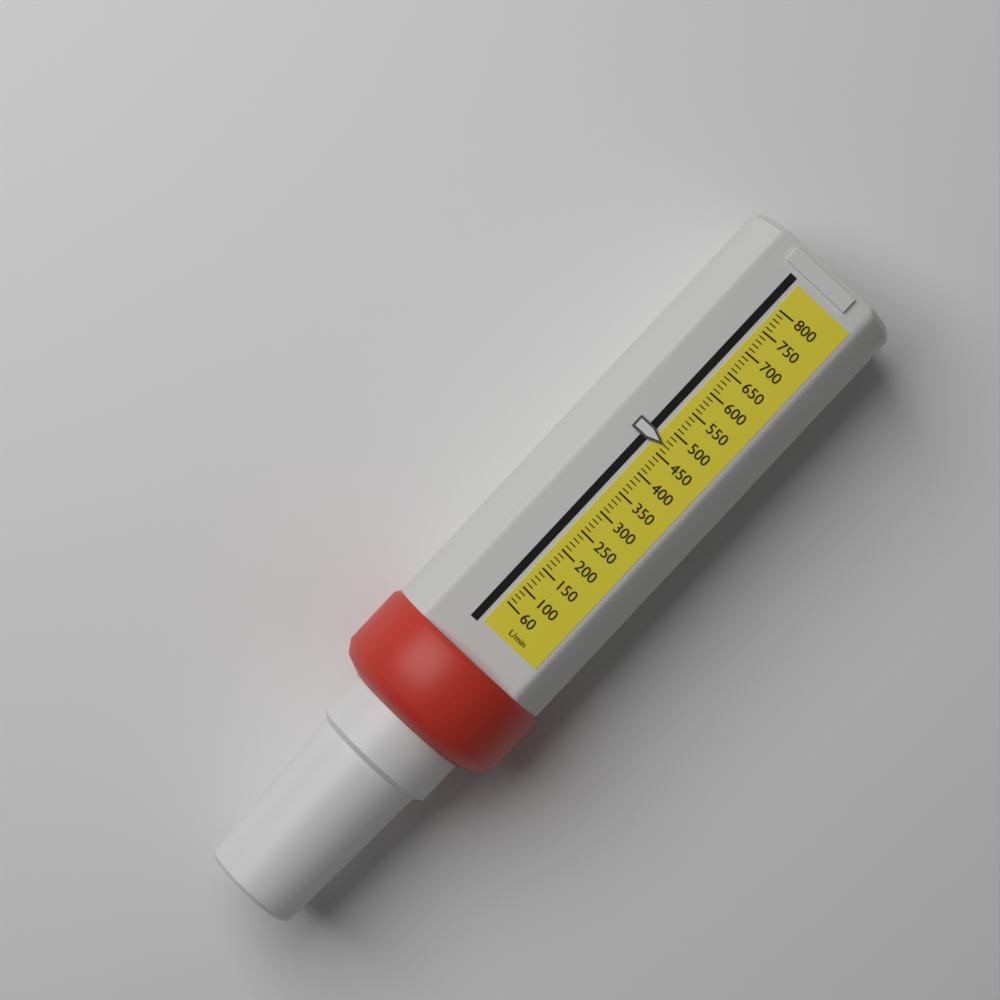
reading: 470 L/min
